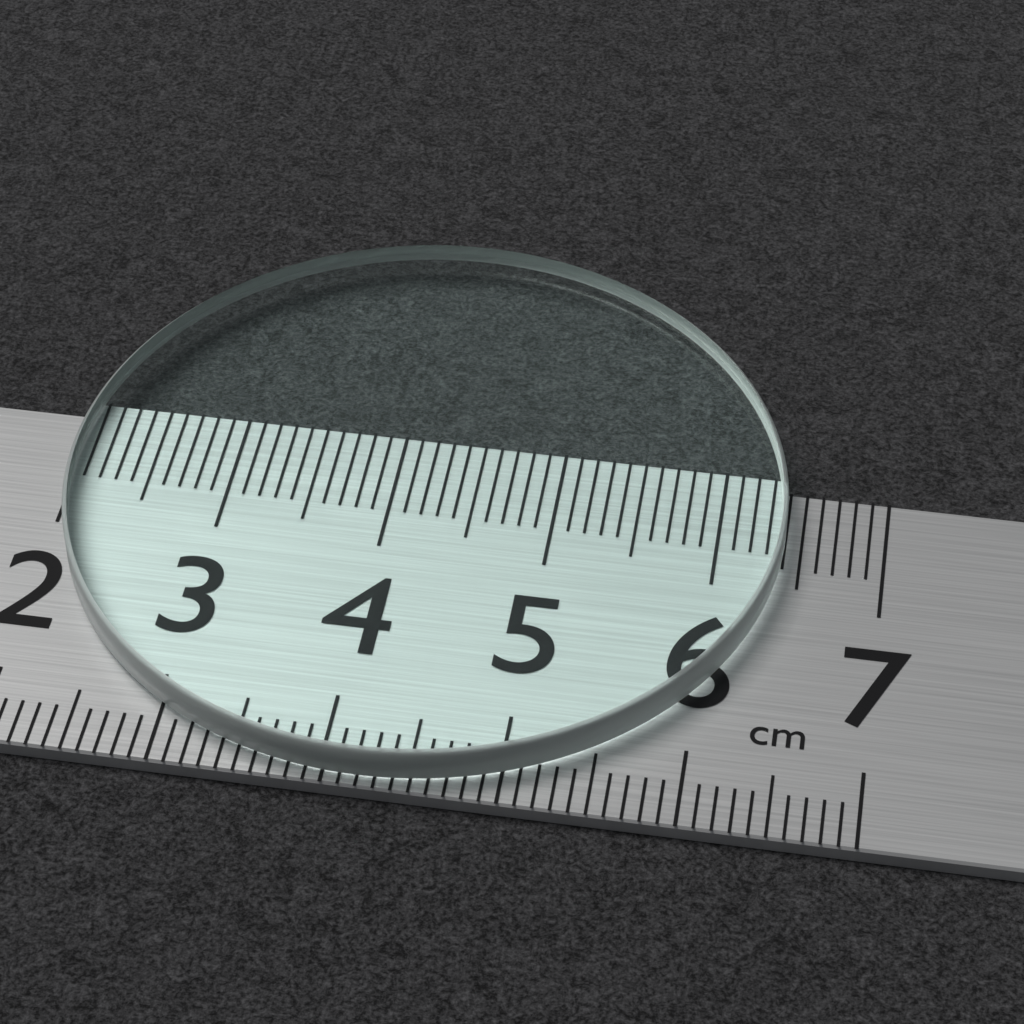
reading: 6.4 cm
